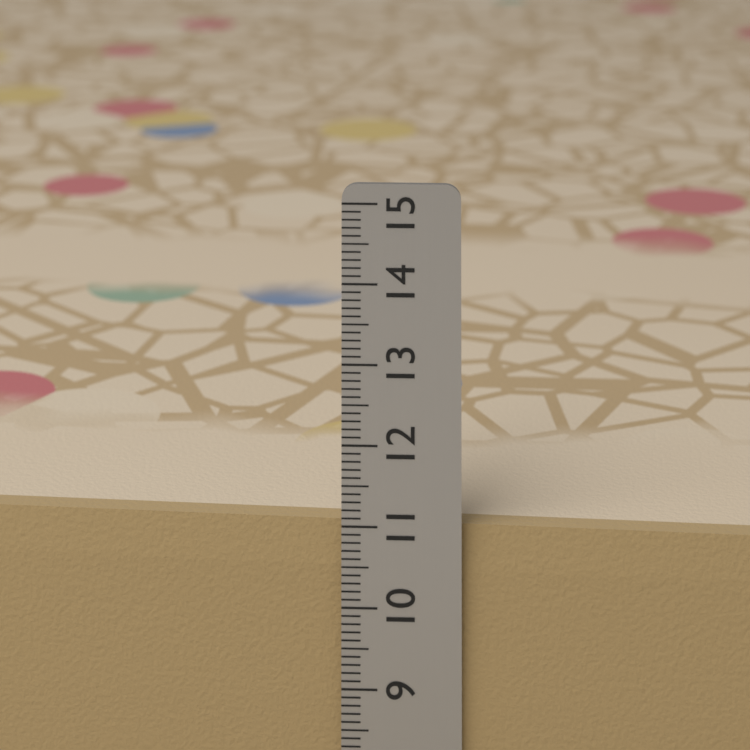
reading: 11.0 cm
